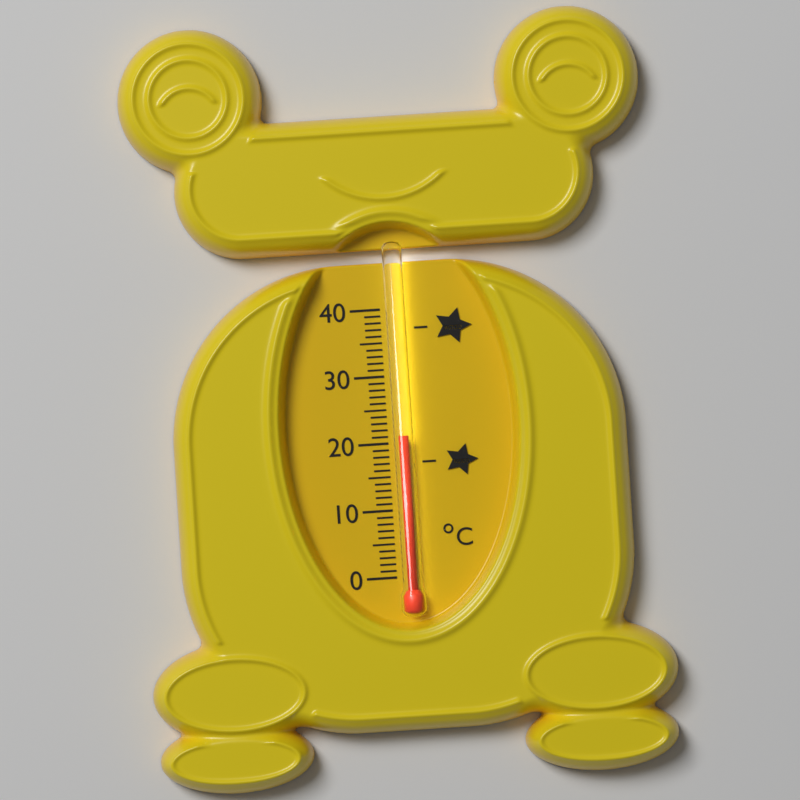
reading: 21 °C
